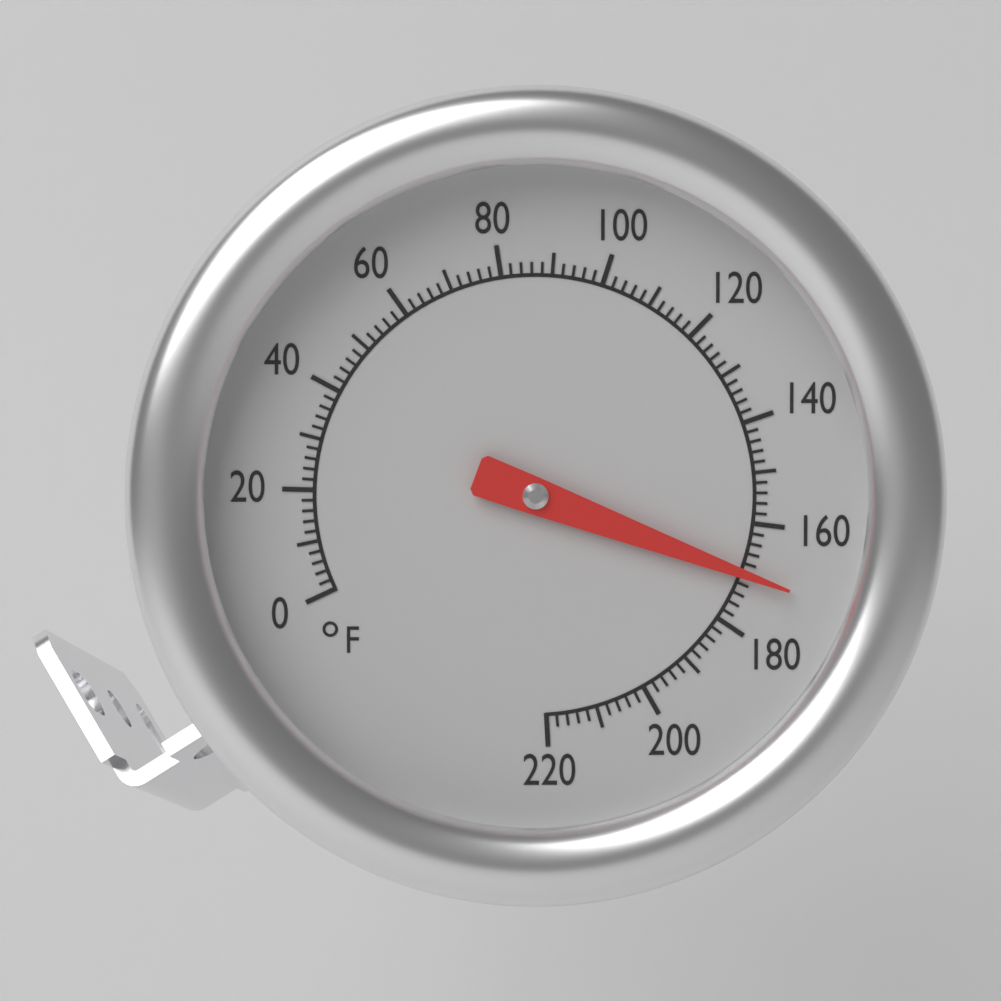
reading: 170 °F
